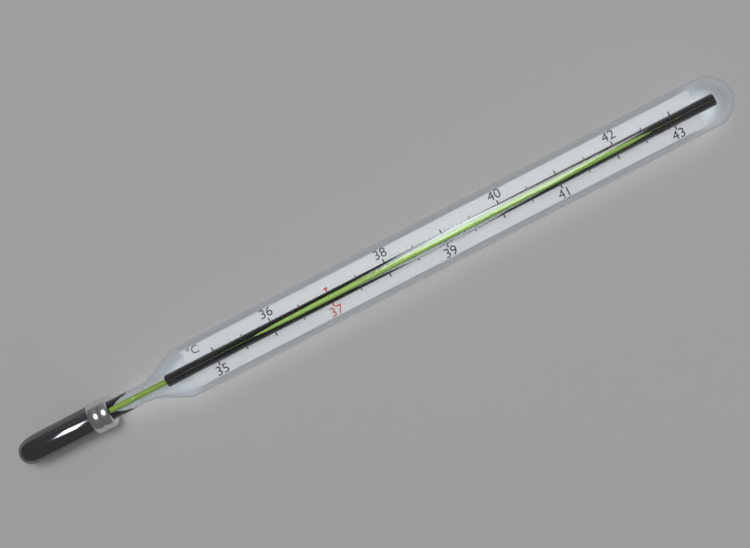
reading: 42.5 °C
